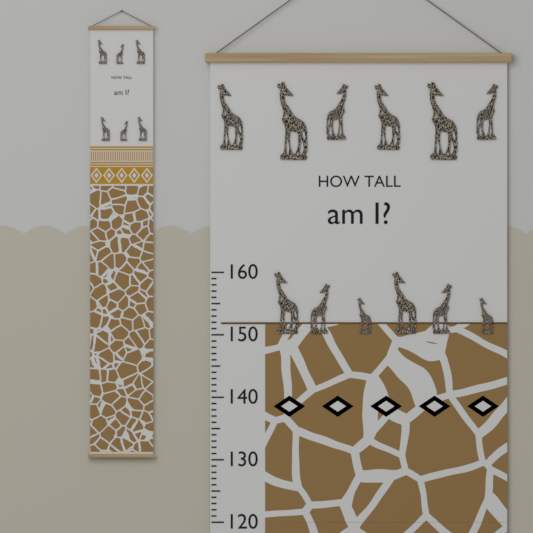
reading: 152 (no unit)
